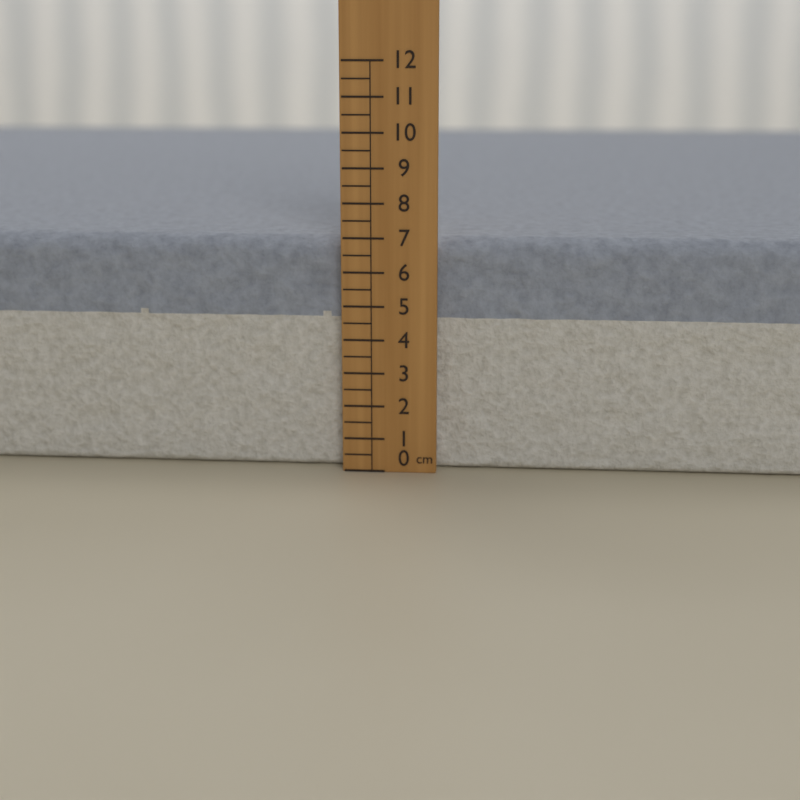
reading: 7.0 cm
